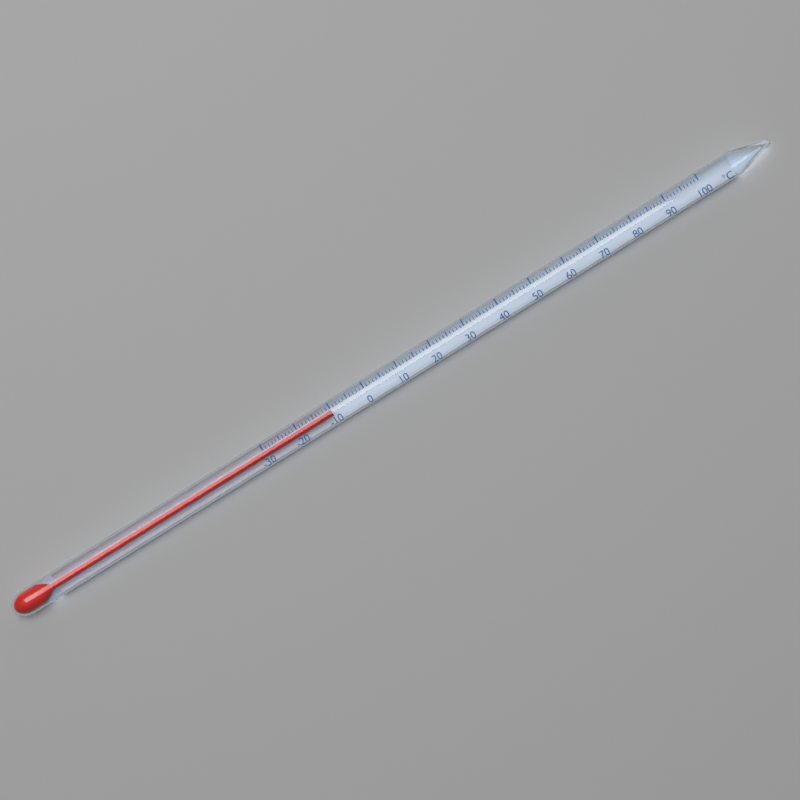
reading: -10 °C
